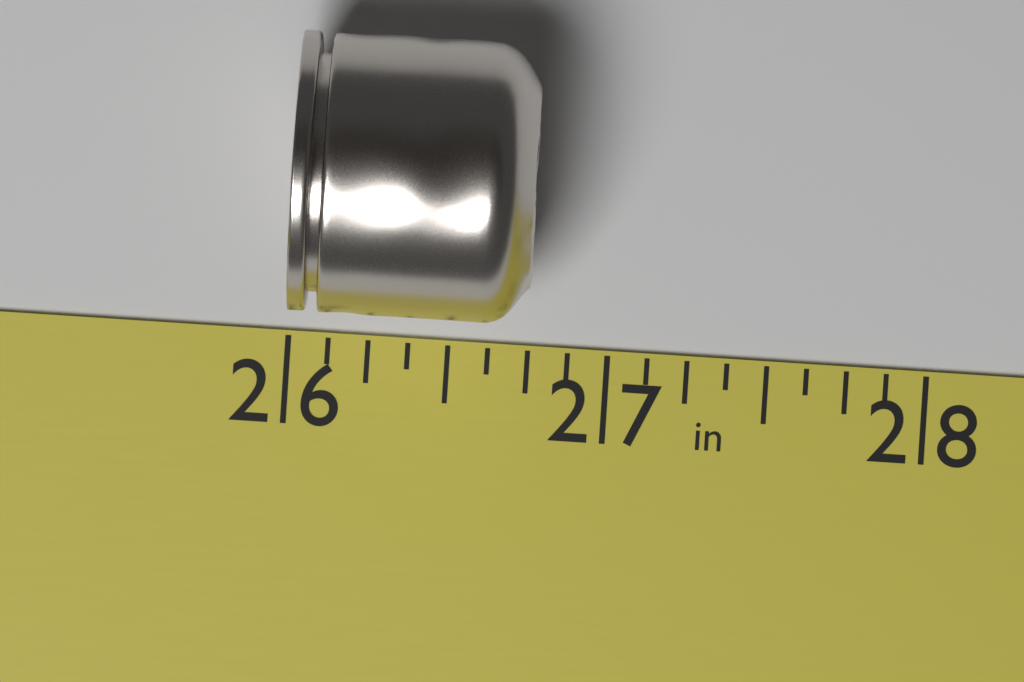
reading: 26.750 in
